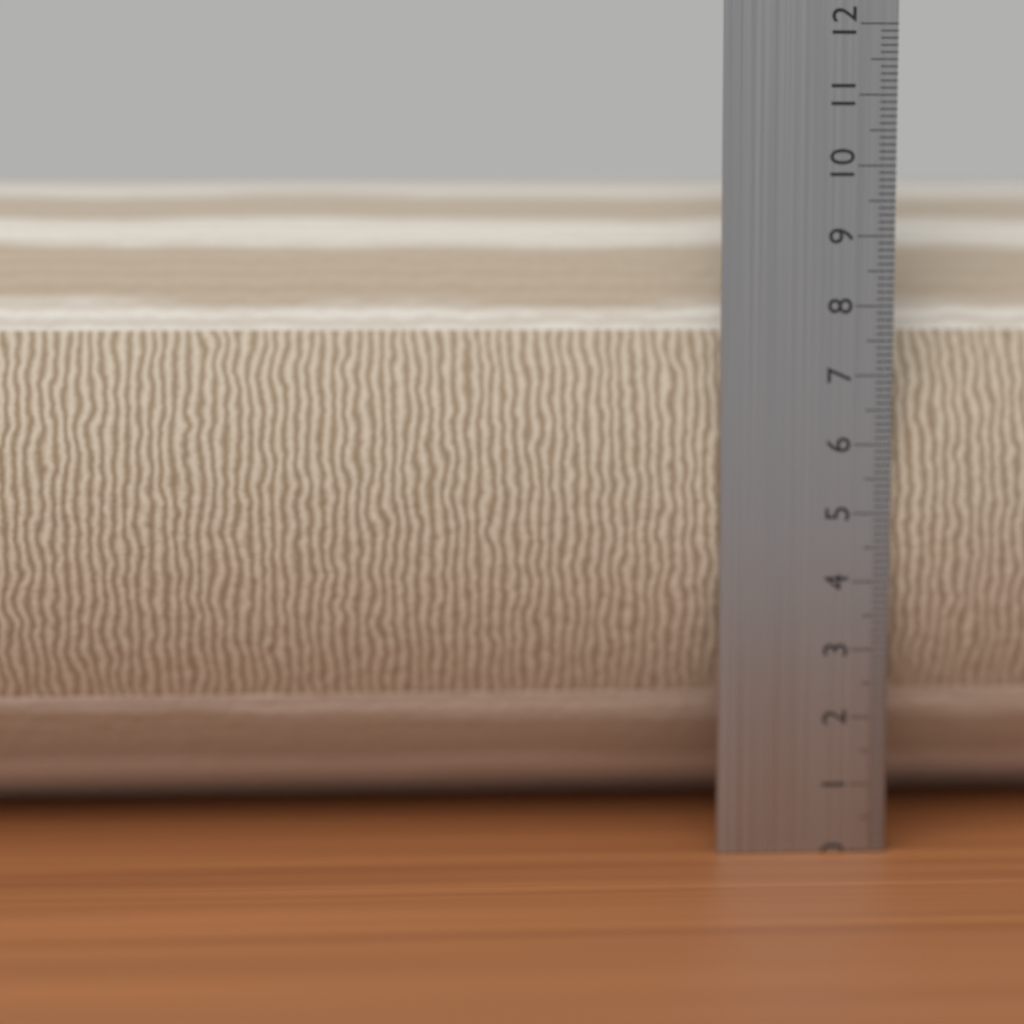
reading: 9.9 cm
